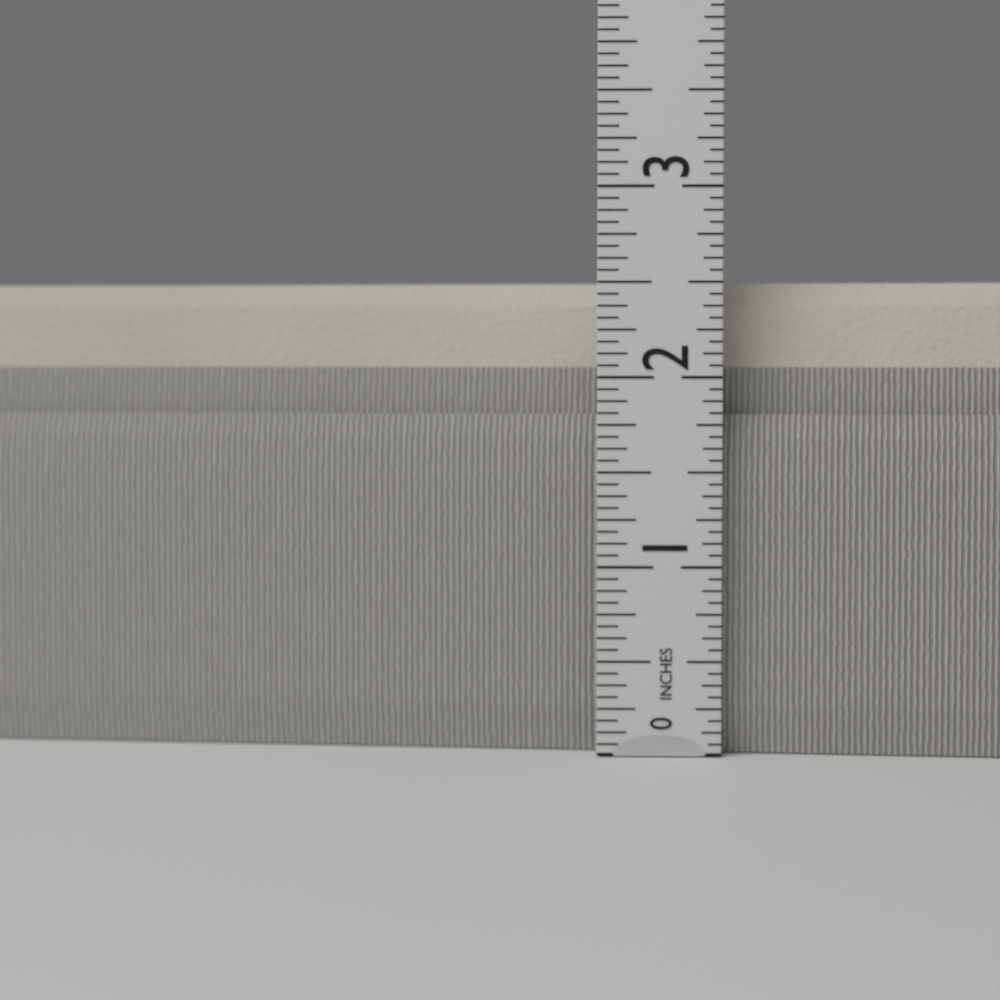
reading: 2.5000 in
